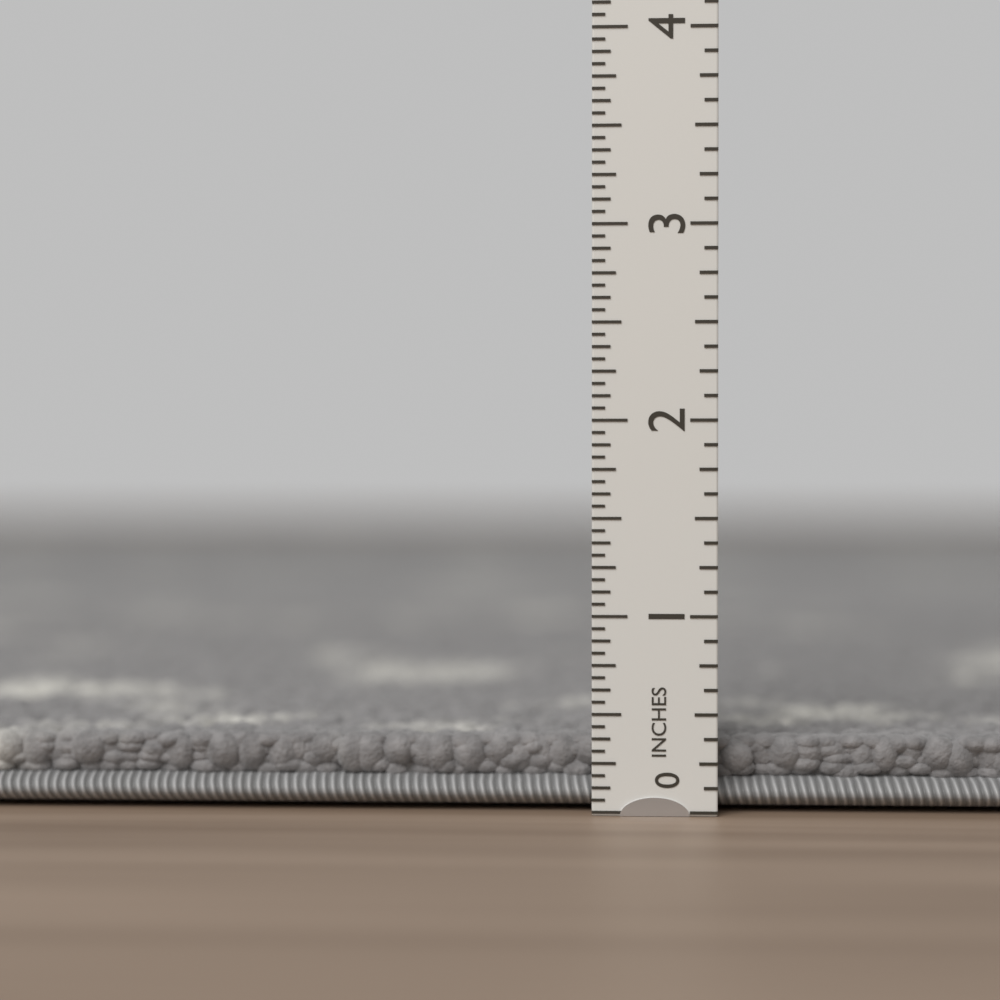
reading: 0.3750 in
